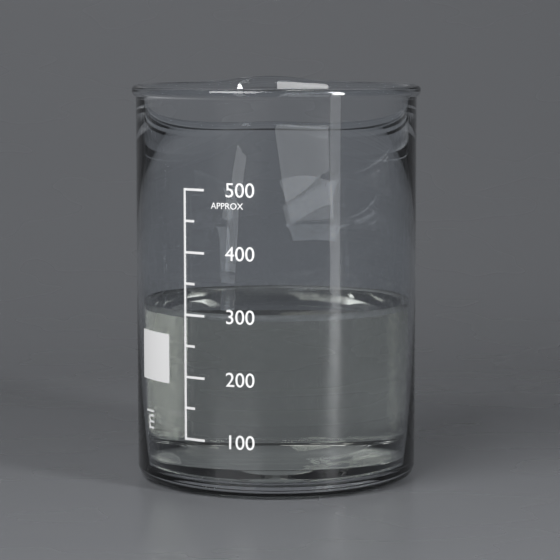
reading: 300 ml
